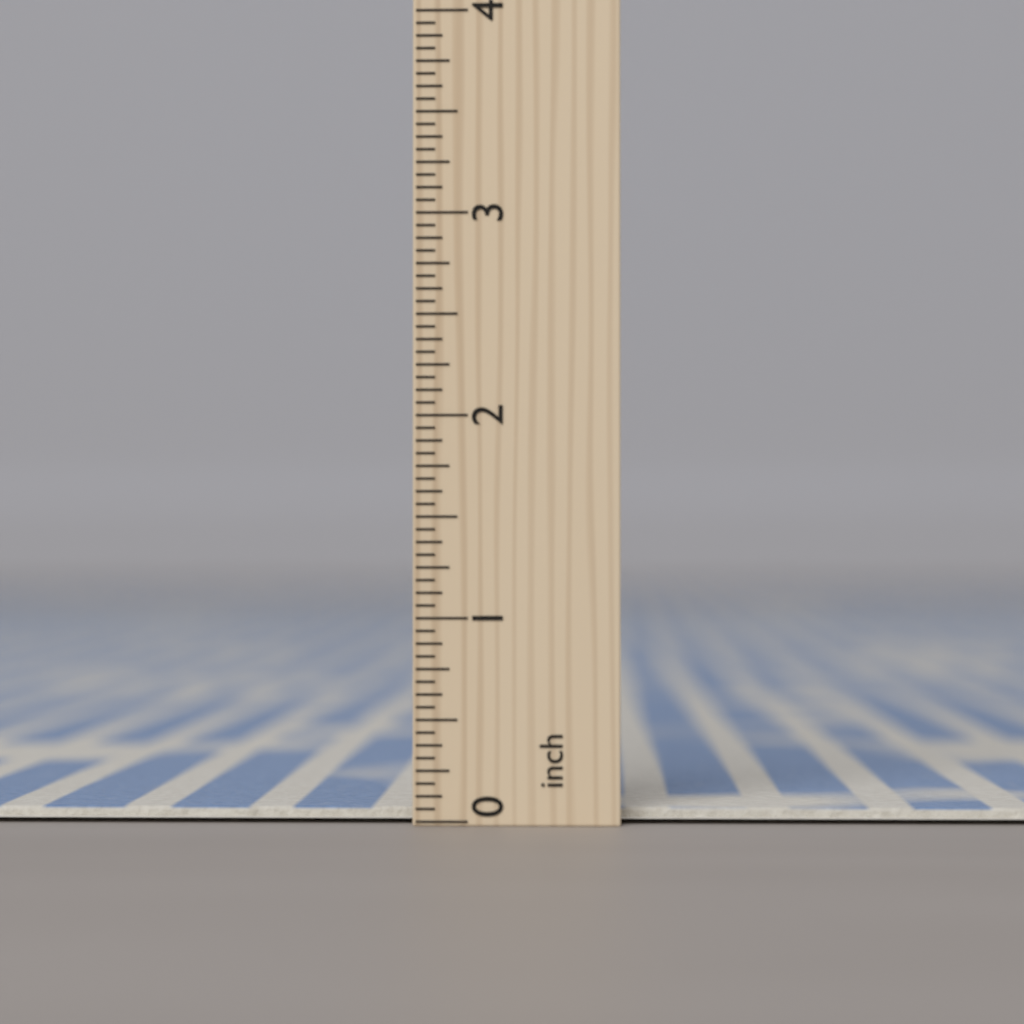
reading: 0.0625 inch
